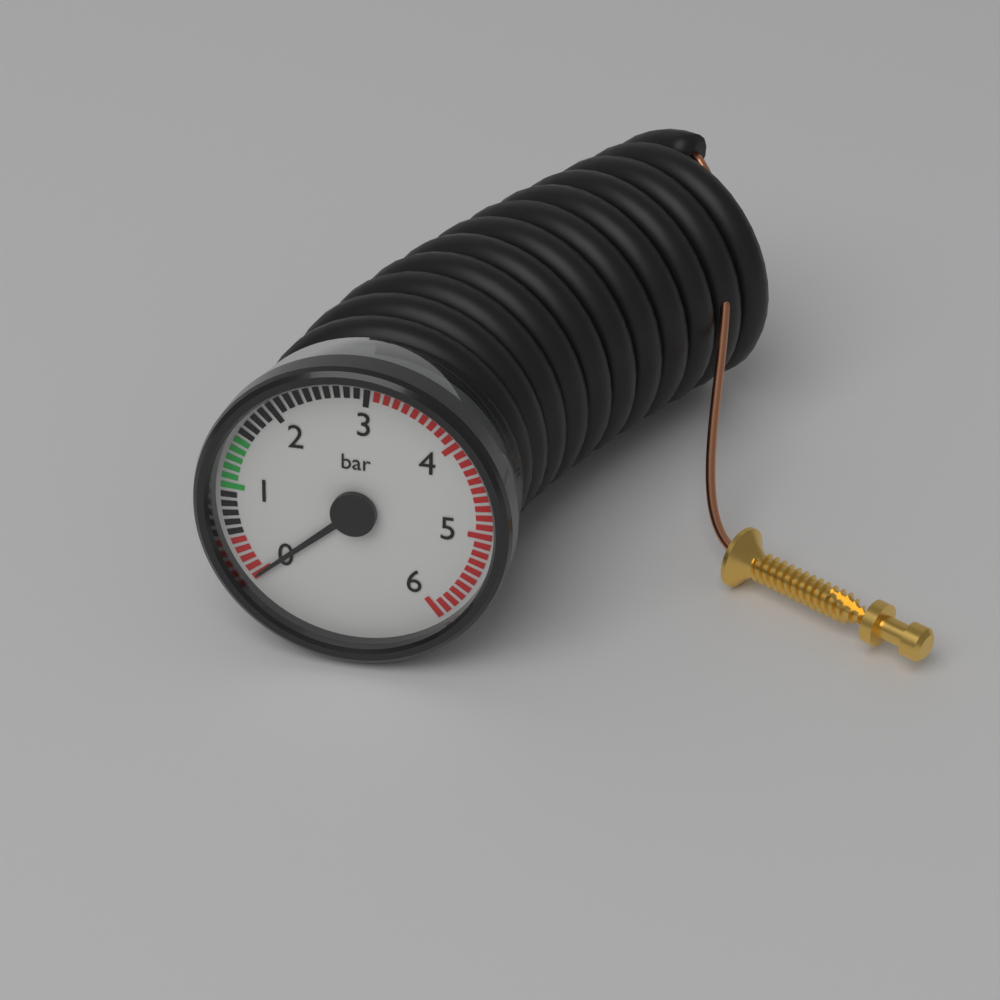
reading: 0.0 bar
